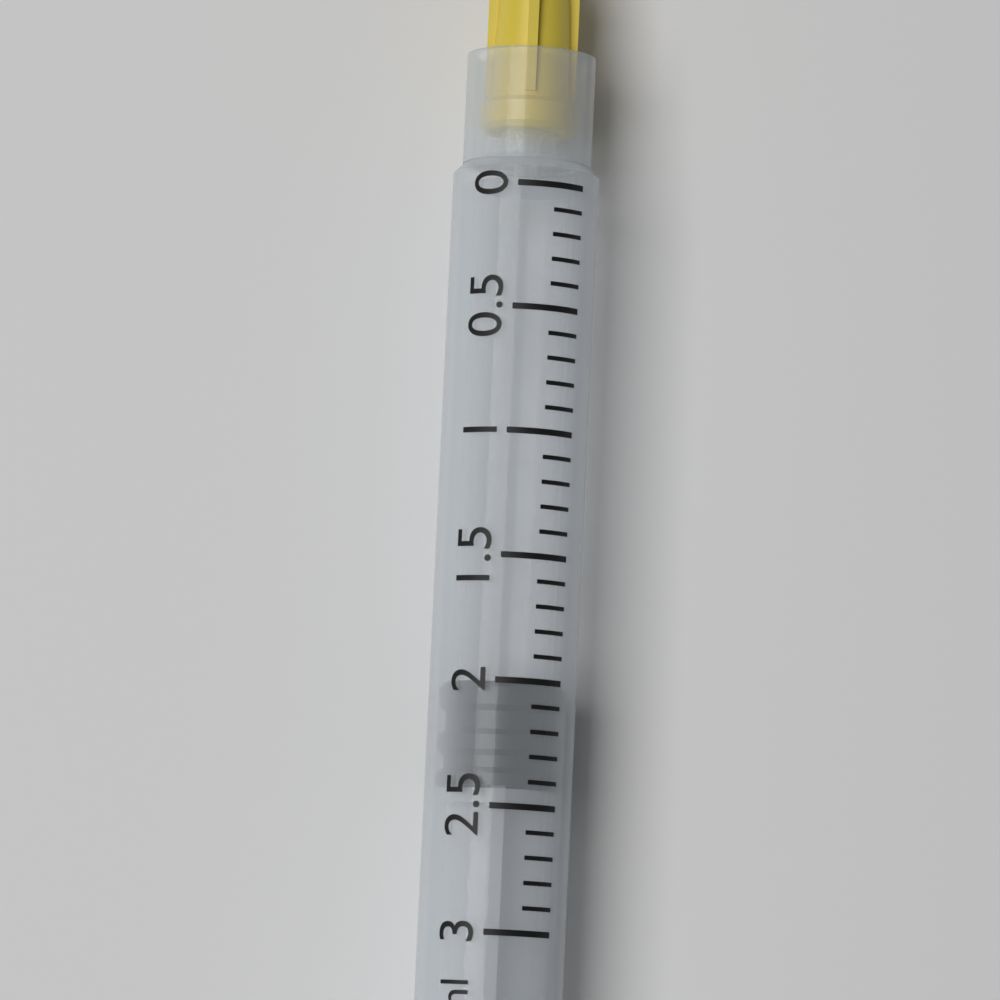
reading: 2.0 ml
